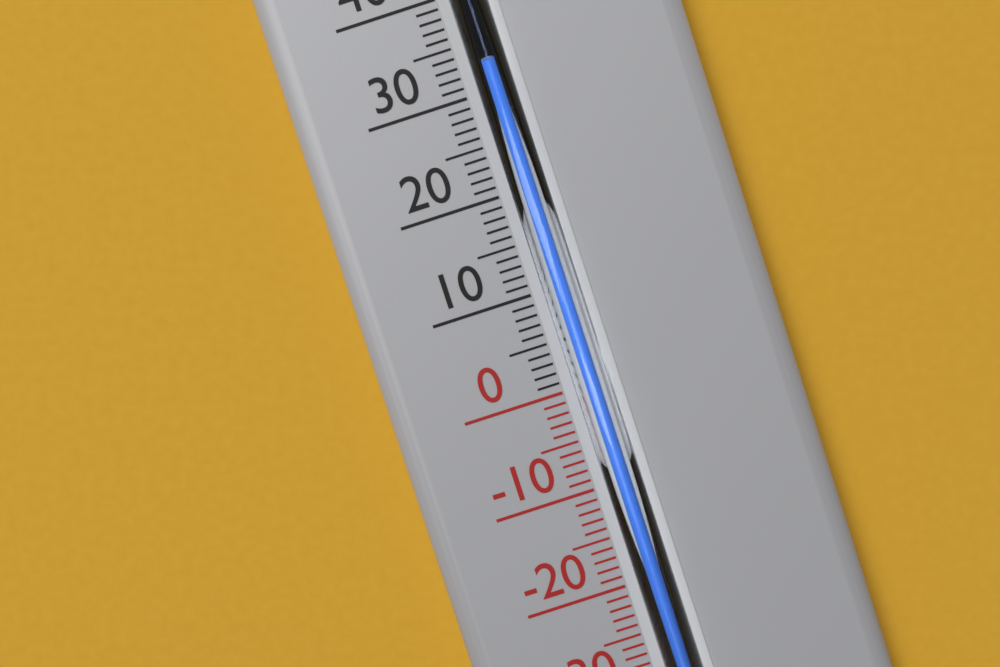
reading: 32 °C
